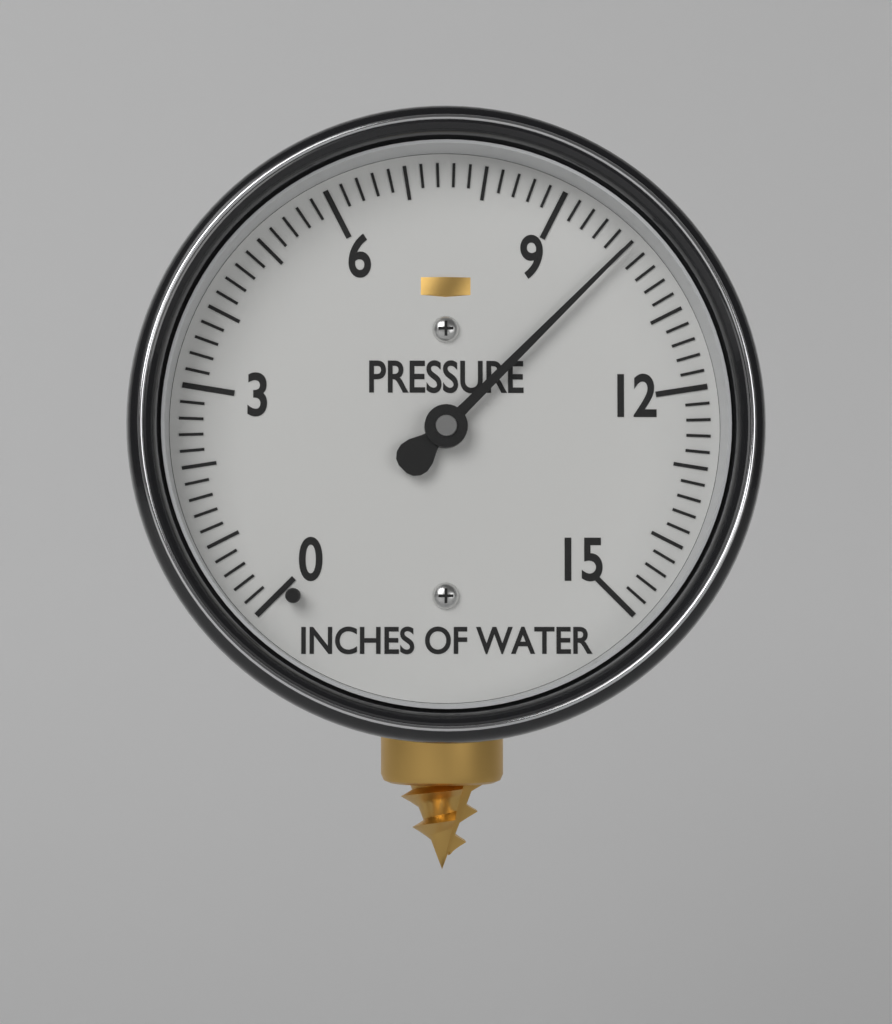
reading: 10.0 inches of water
